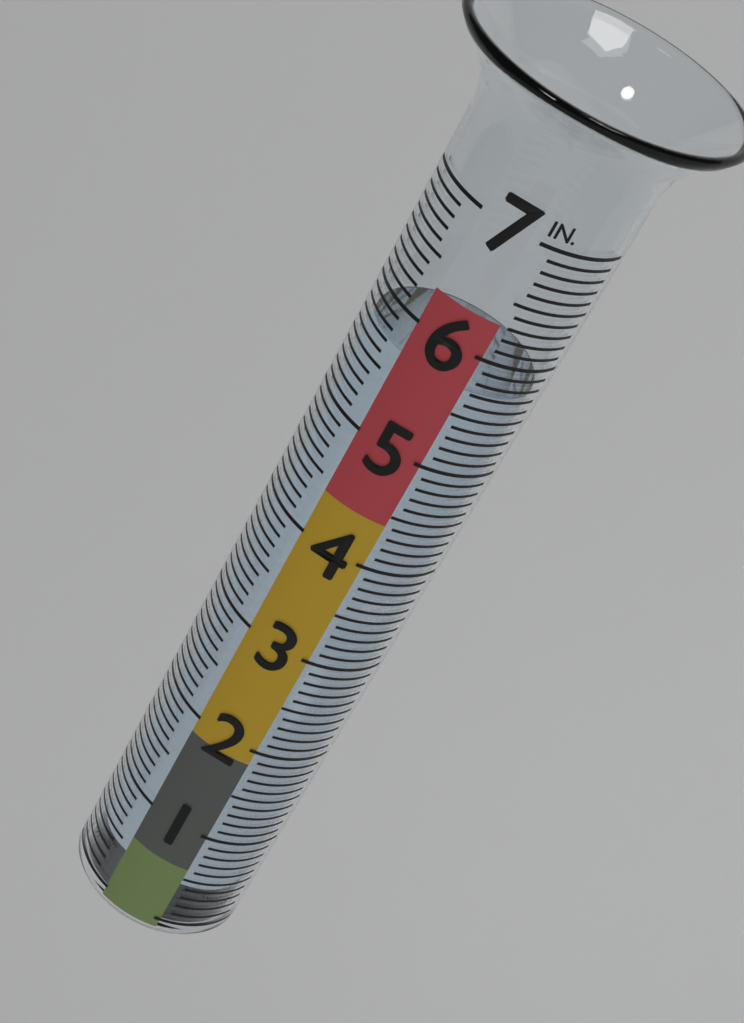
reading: 5.7 in
